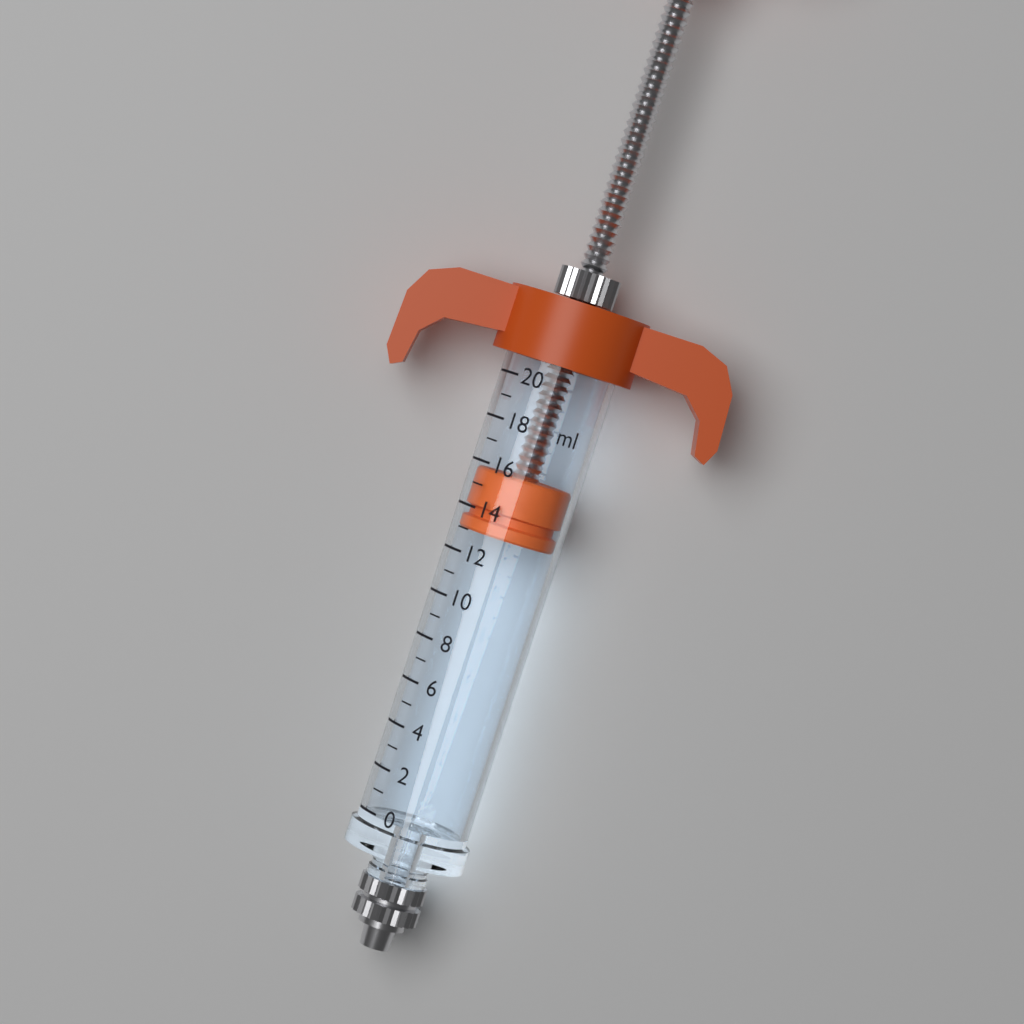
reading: 13 ml
